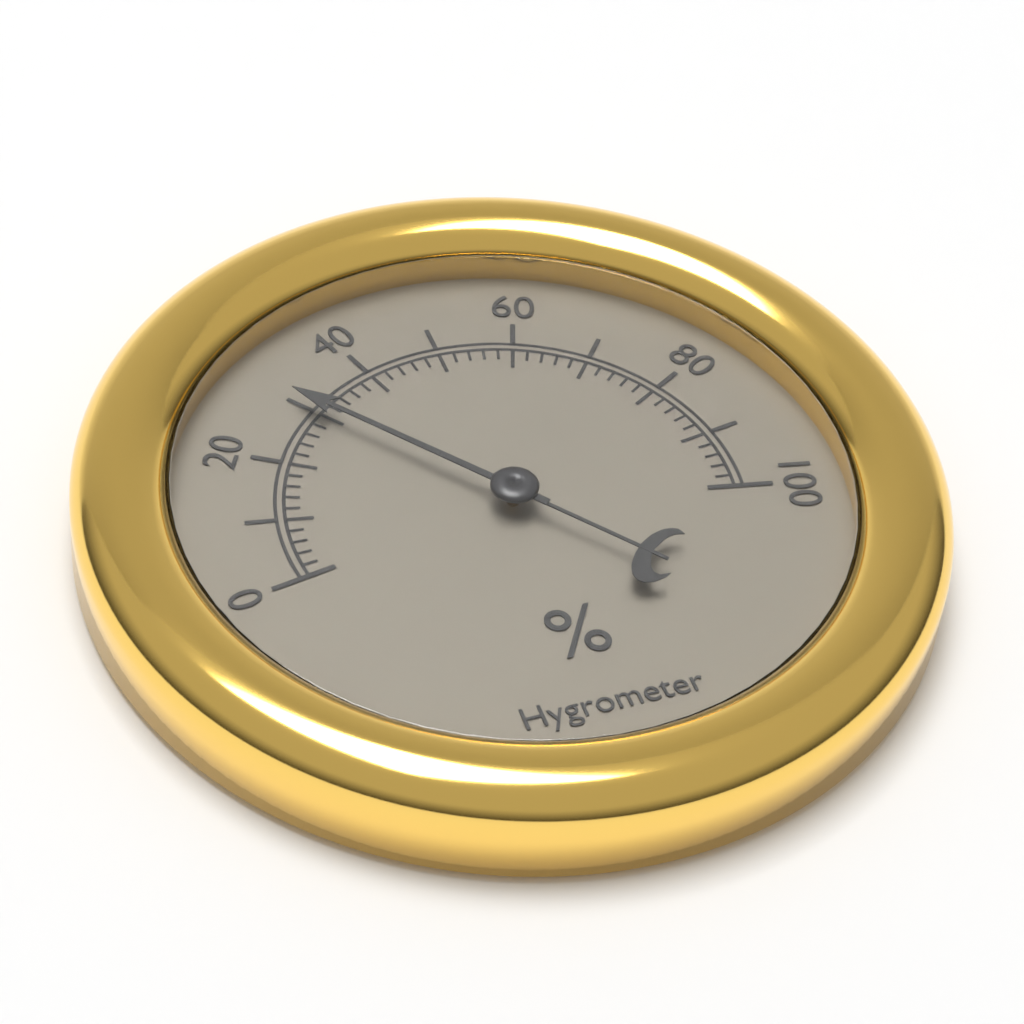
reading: 30 %
